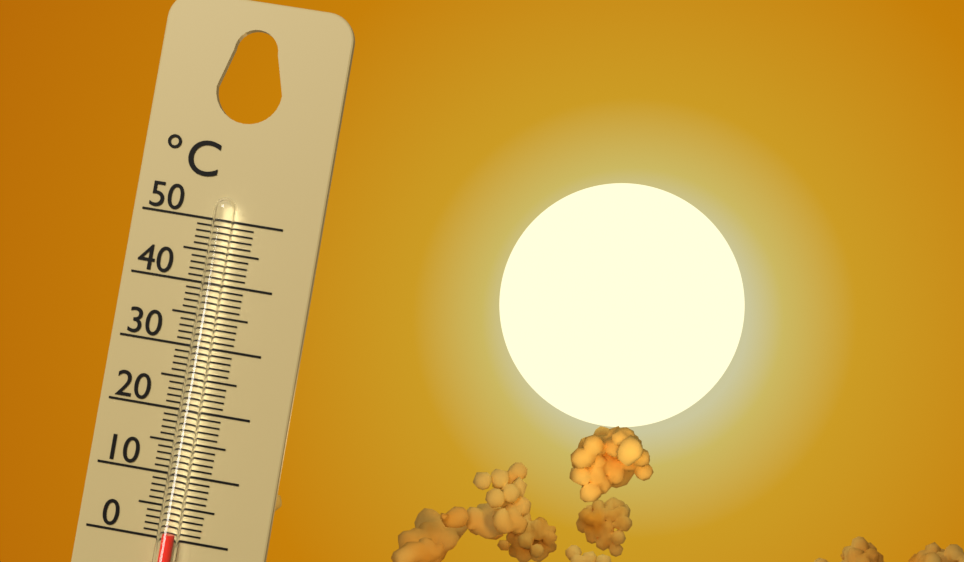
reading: 1 °C
